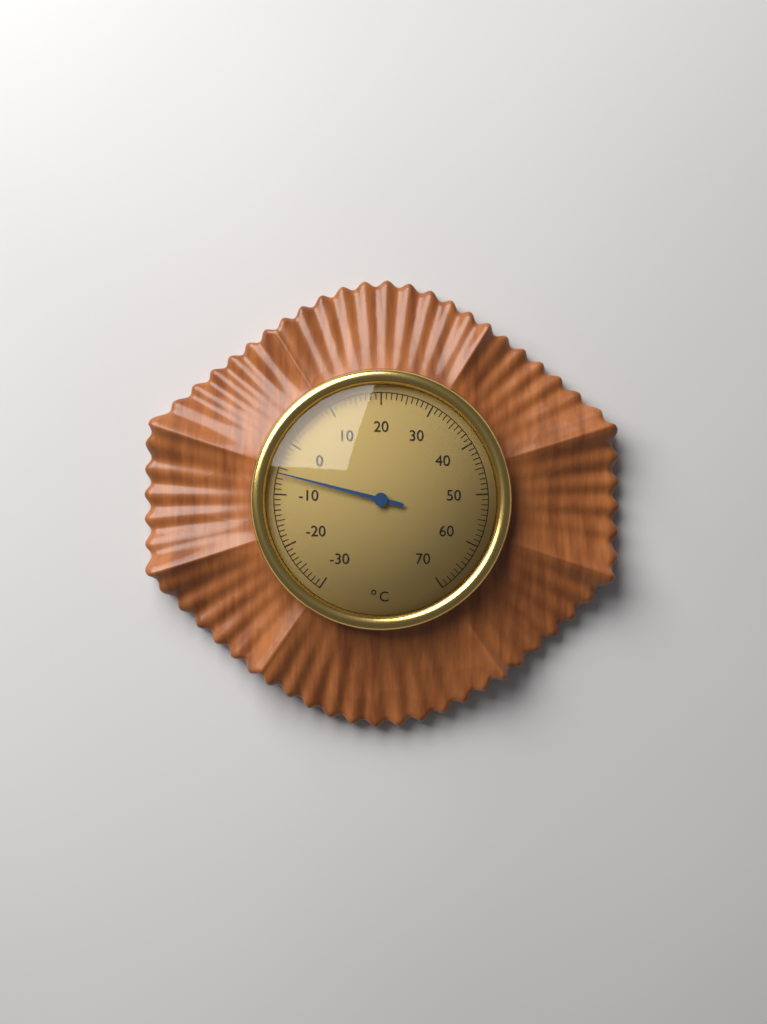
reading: -6 °C
